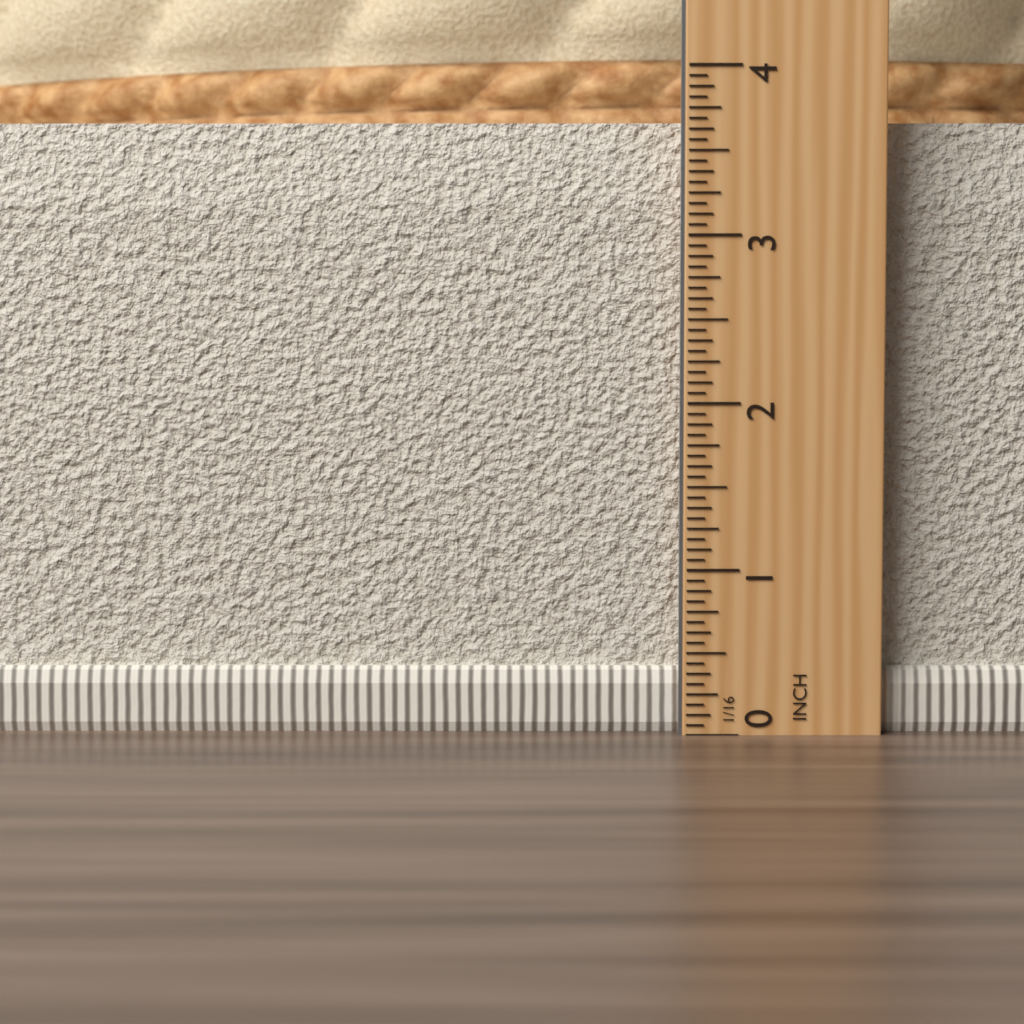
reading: 3.6875 in
